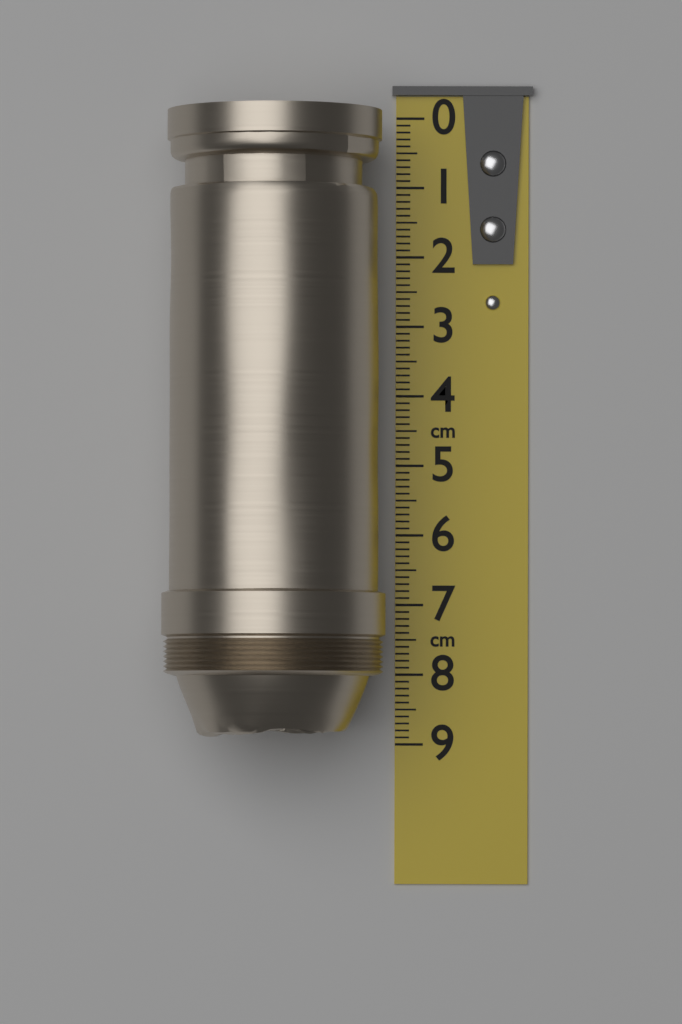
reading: 8.9 cm
